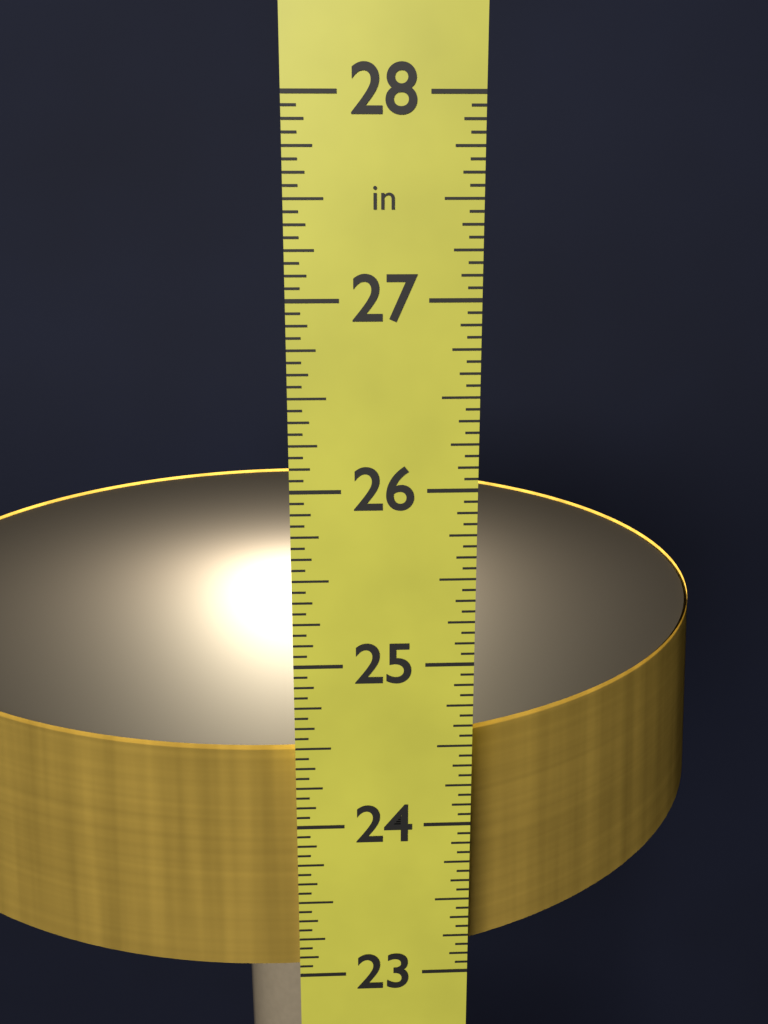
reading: 24.4375 in
